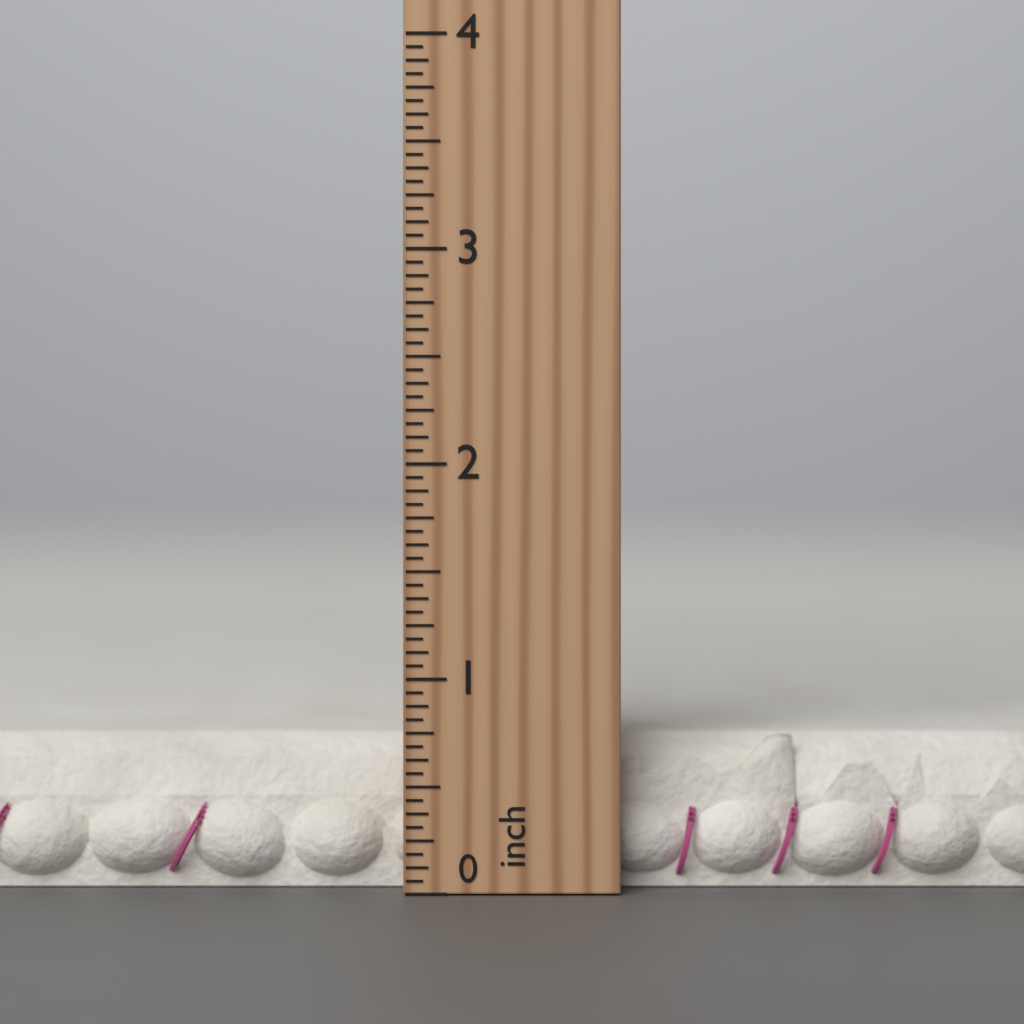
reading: 0.7500 inch
